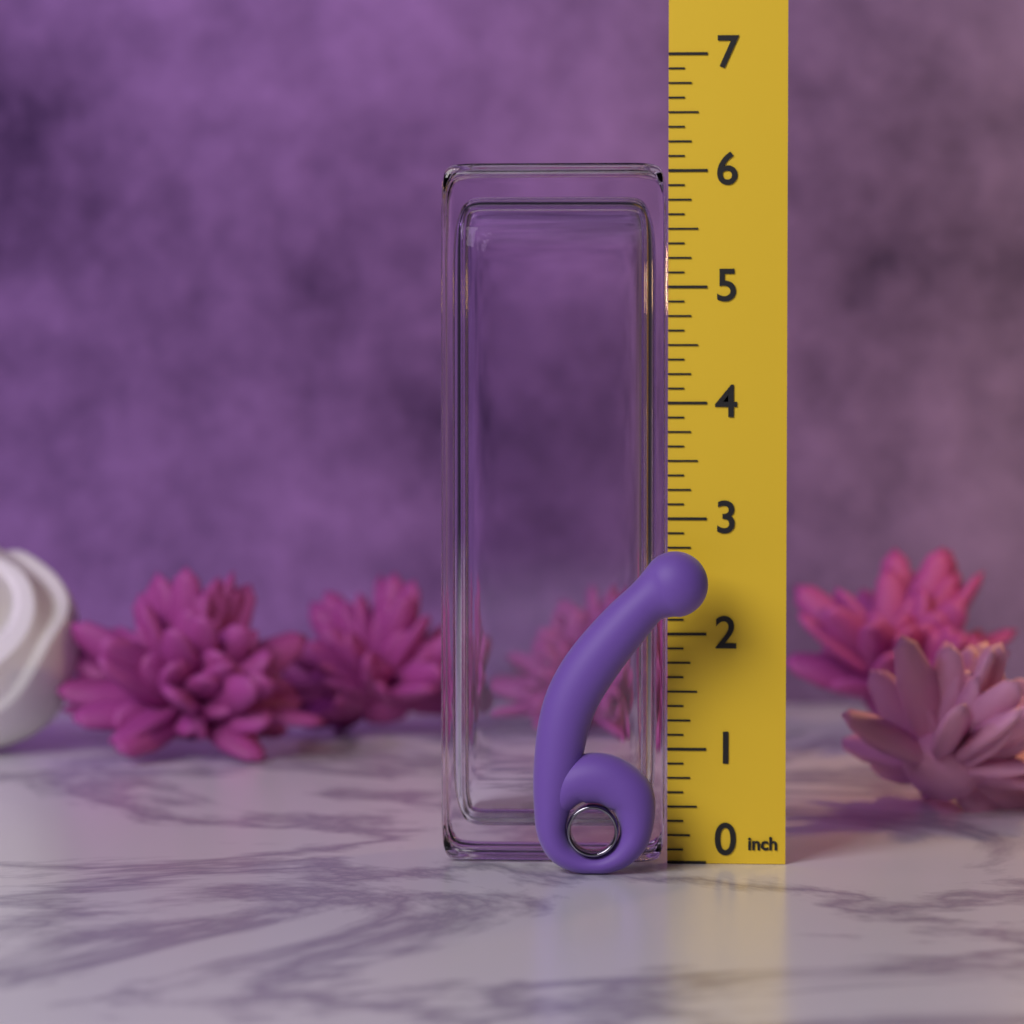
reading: 2.750 in
